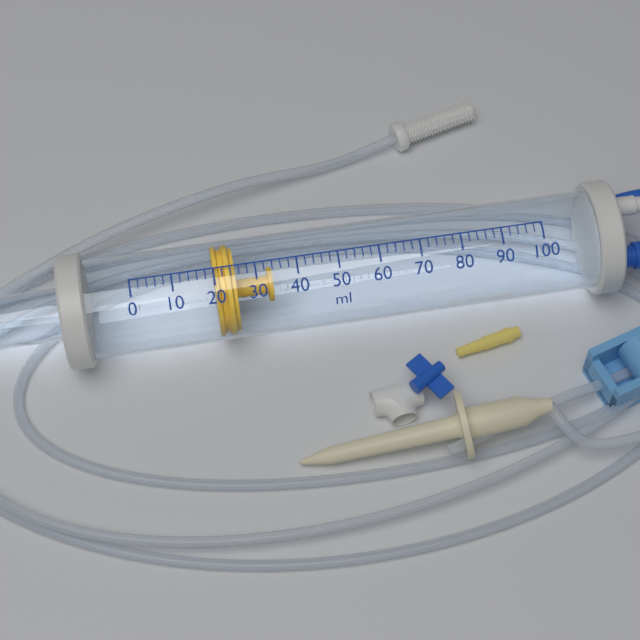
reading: 20 ml
